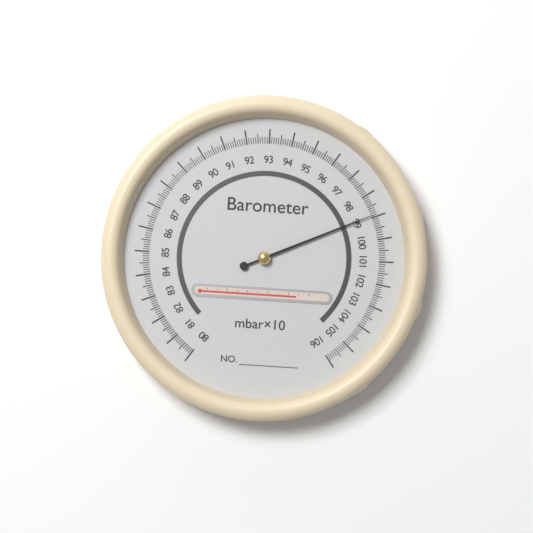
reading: 98.9 mbar×10
